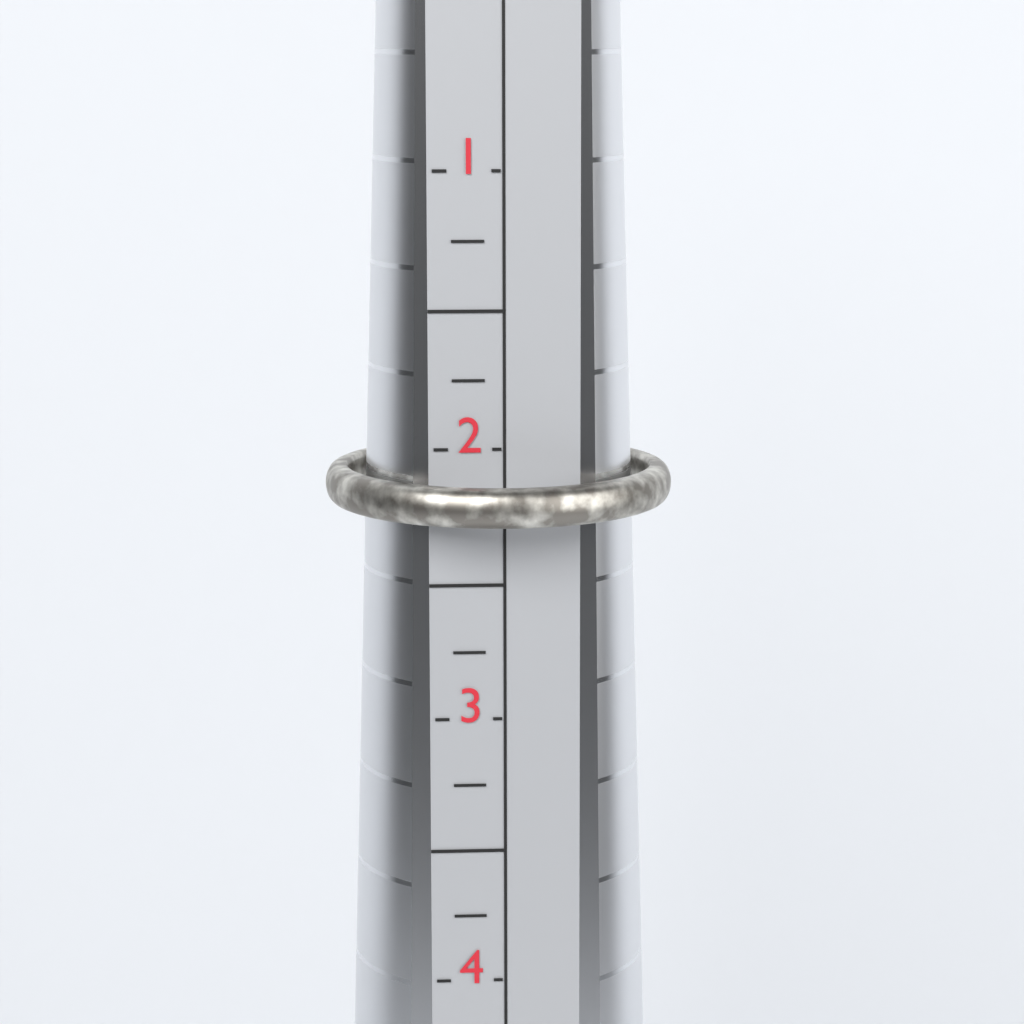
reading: 2.25 (no unit)
